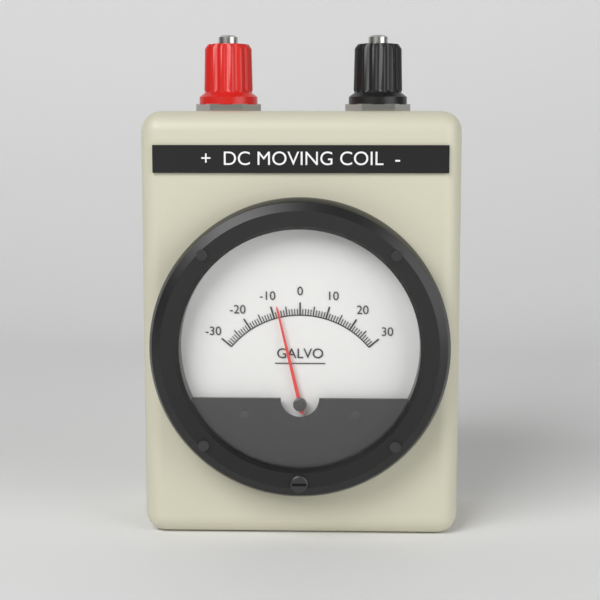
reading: -8 (no unit)
